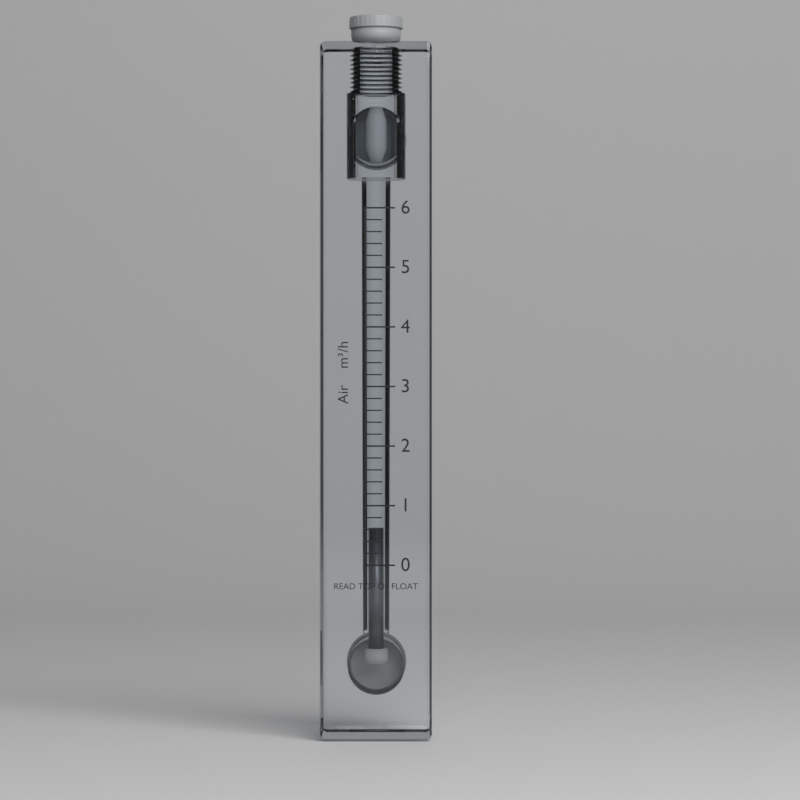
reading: 0.6 m³/h
